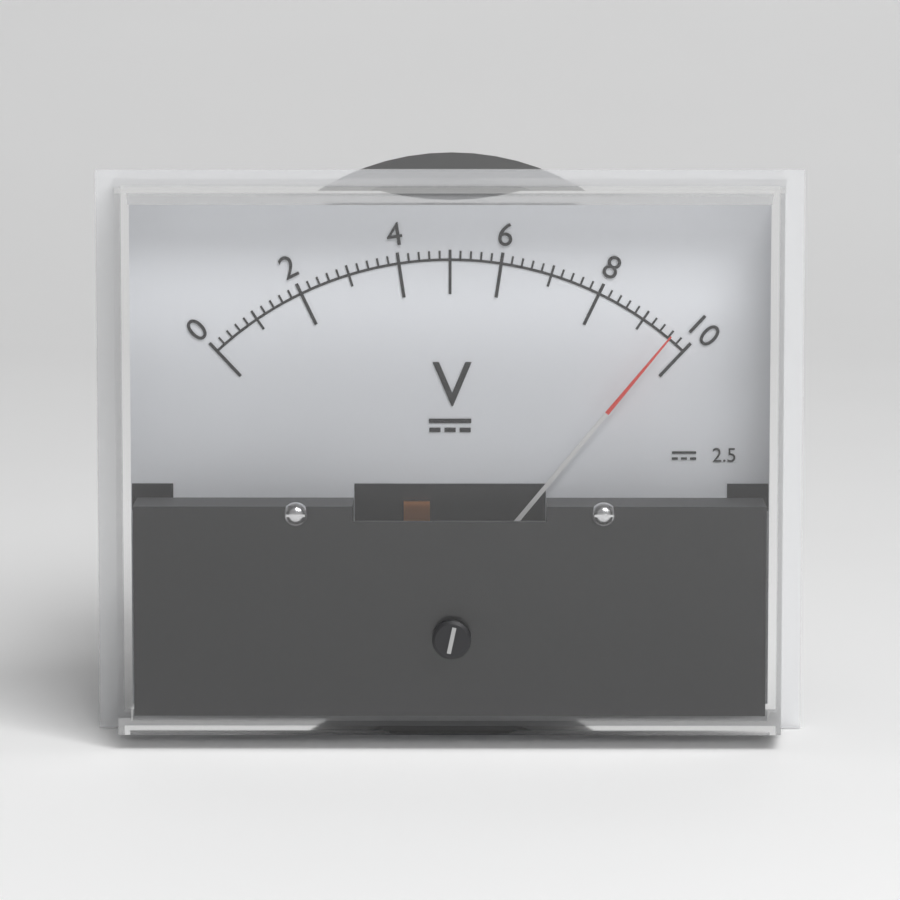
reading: 9.6 V
